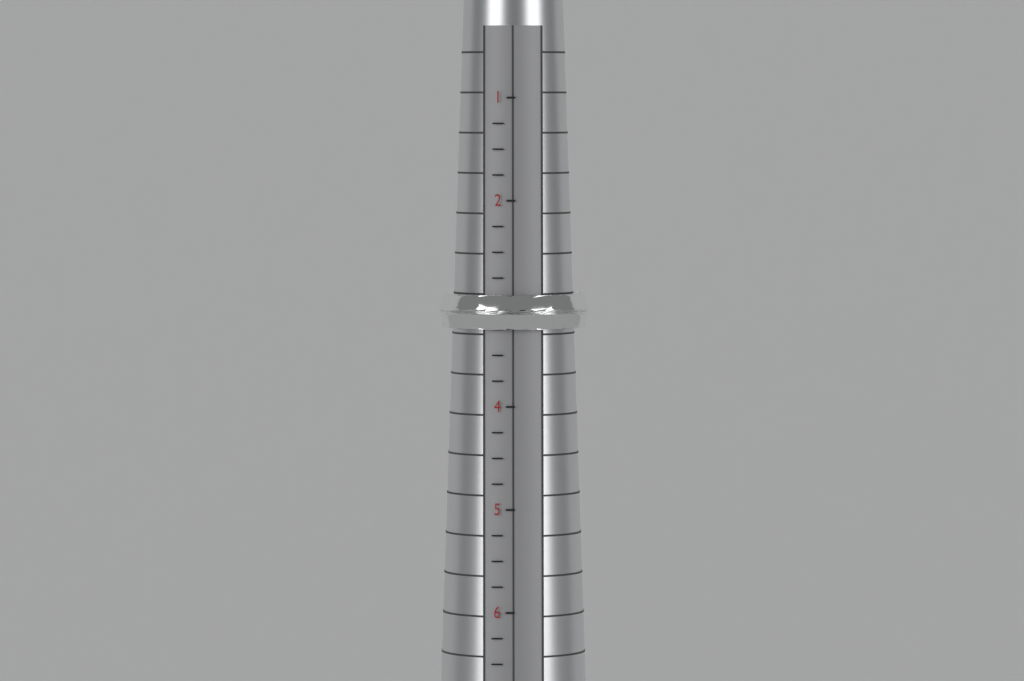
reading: 3.25 (no unit)
